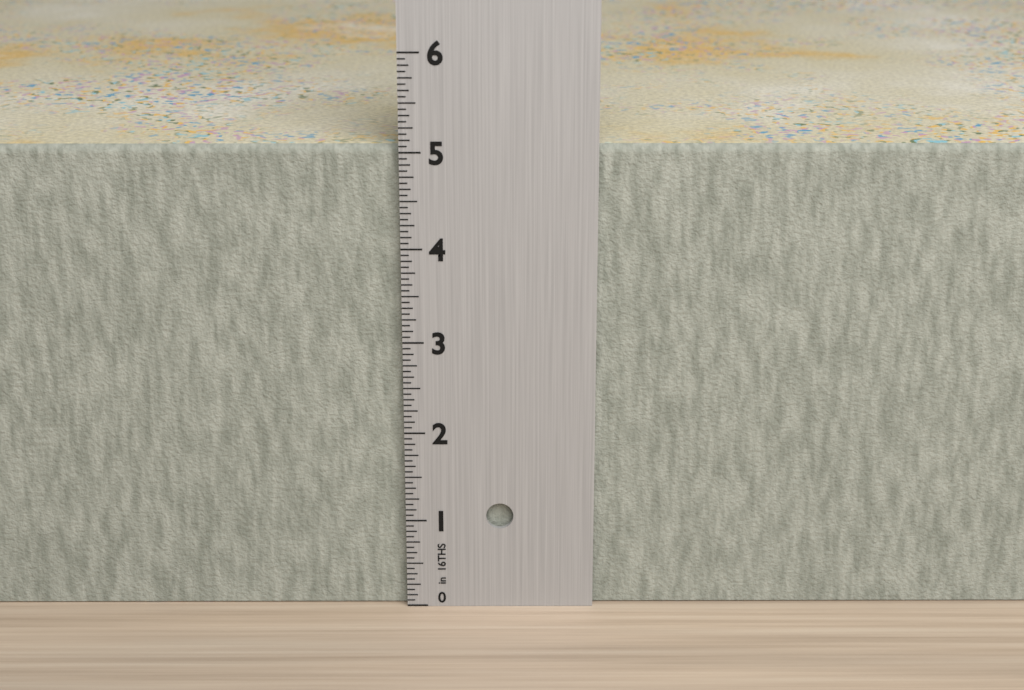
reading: 5.0625 in
